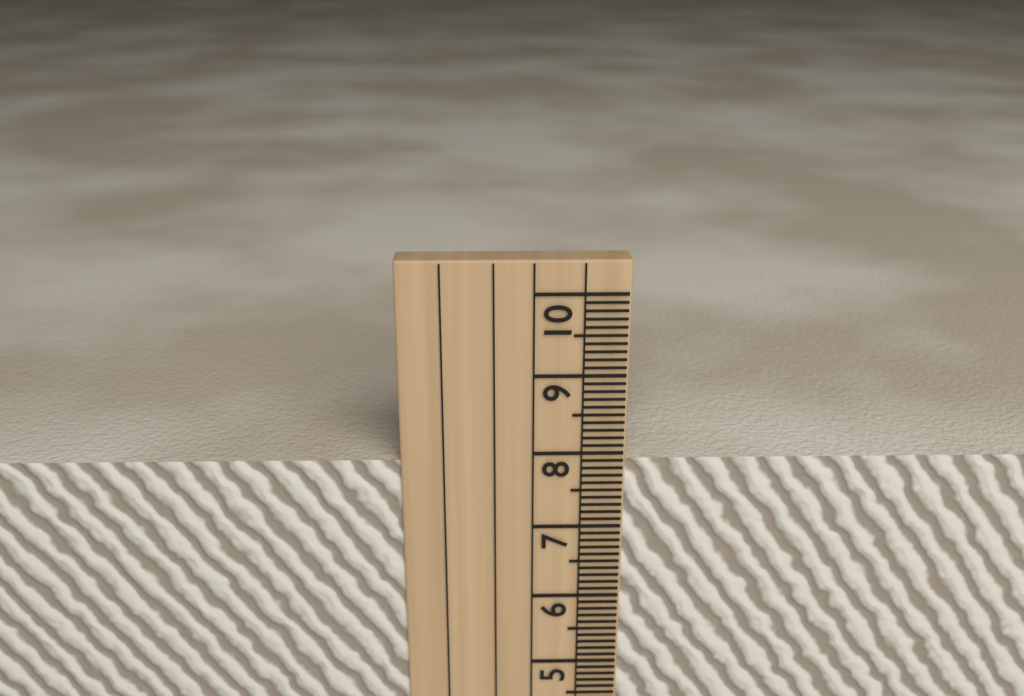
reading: 7.9 cm
